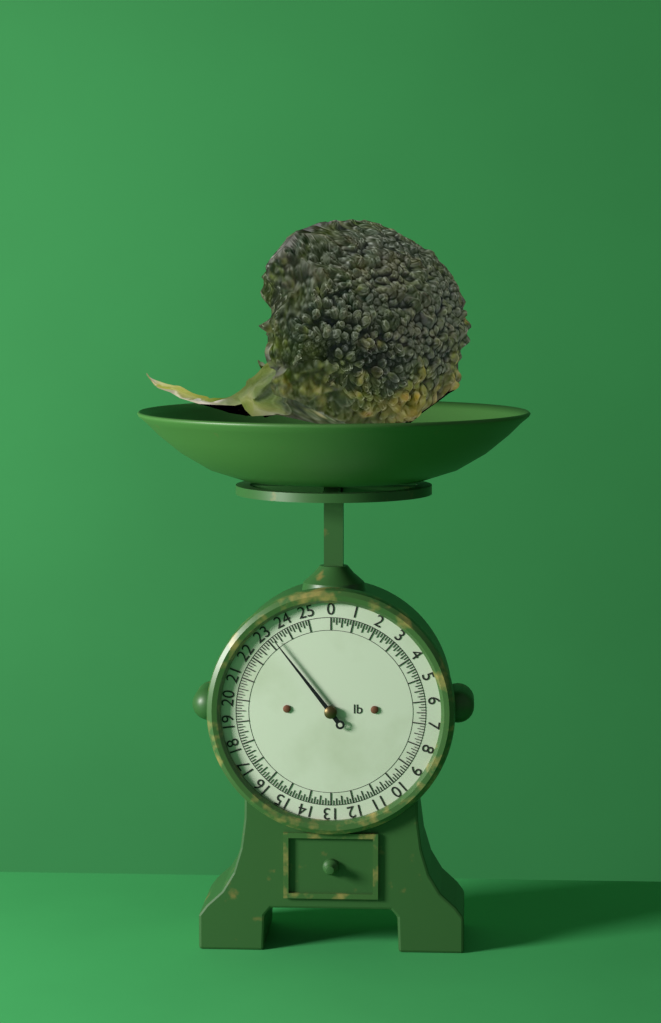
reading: 23.250 lb
